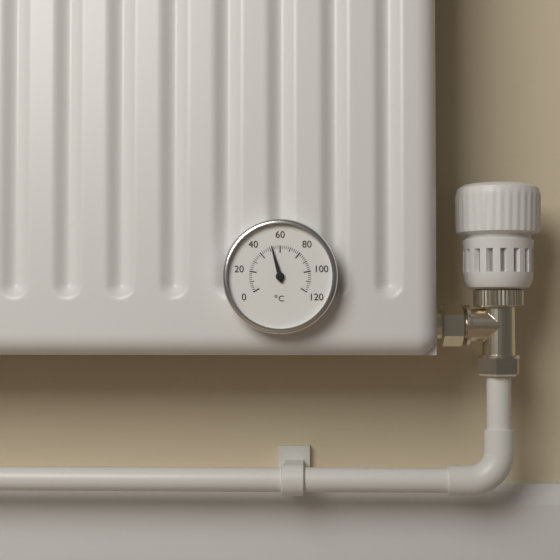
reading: 52 °C
